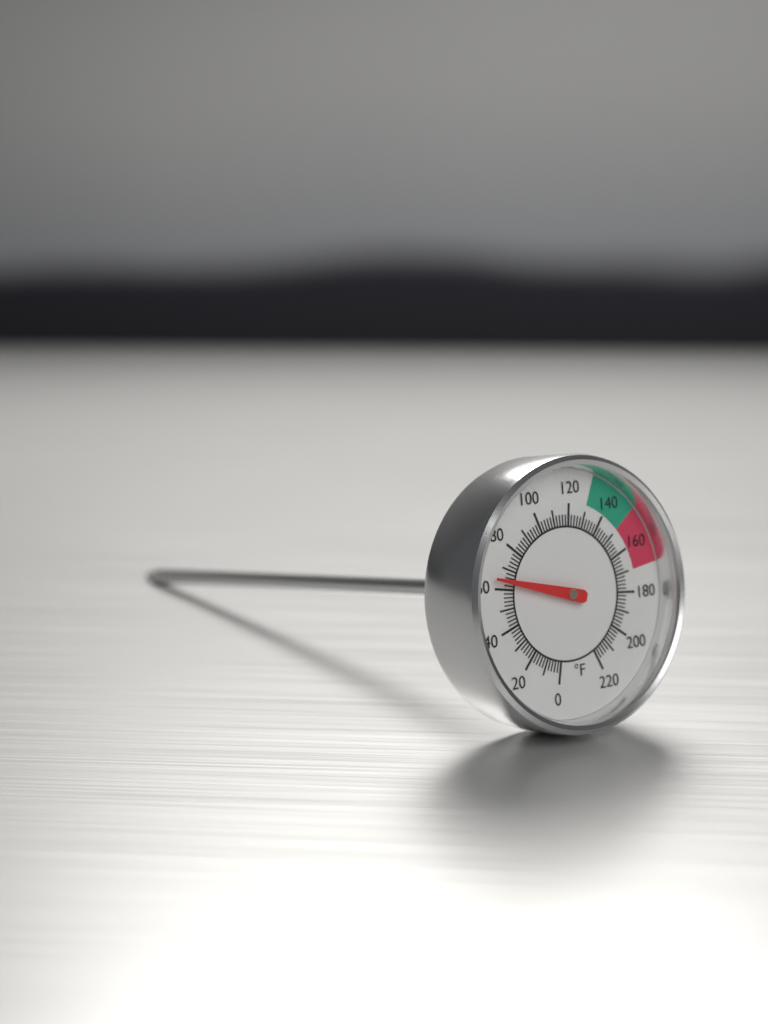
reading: 64 °F
